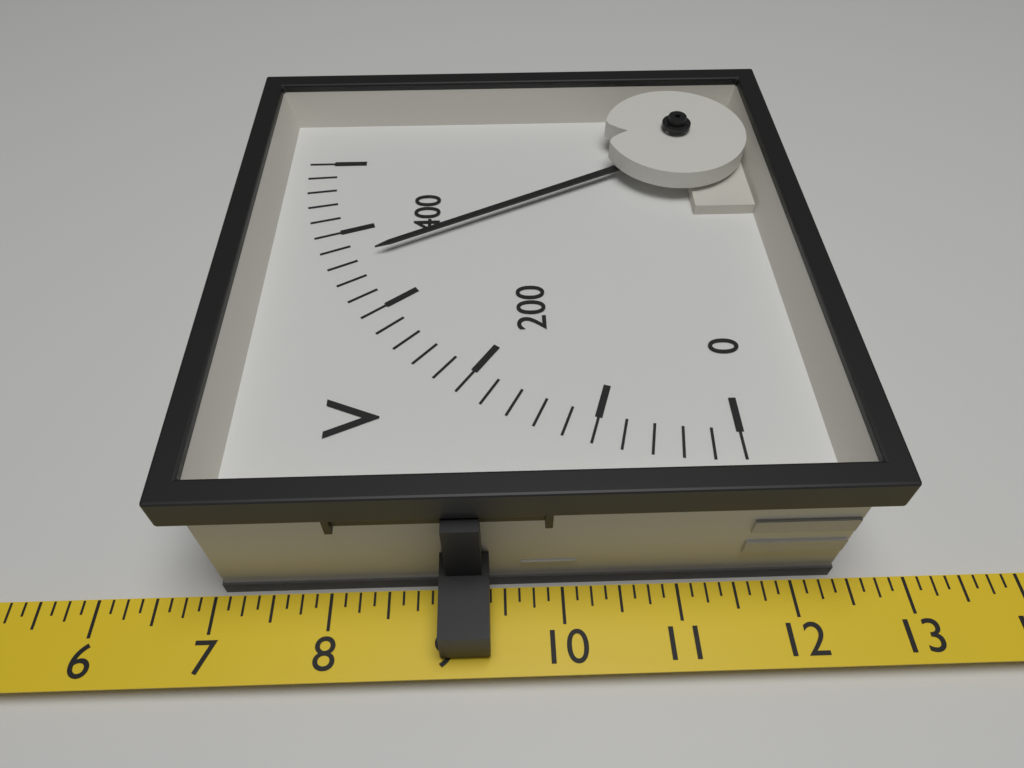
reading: 360 V
